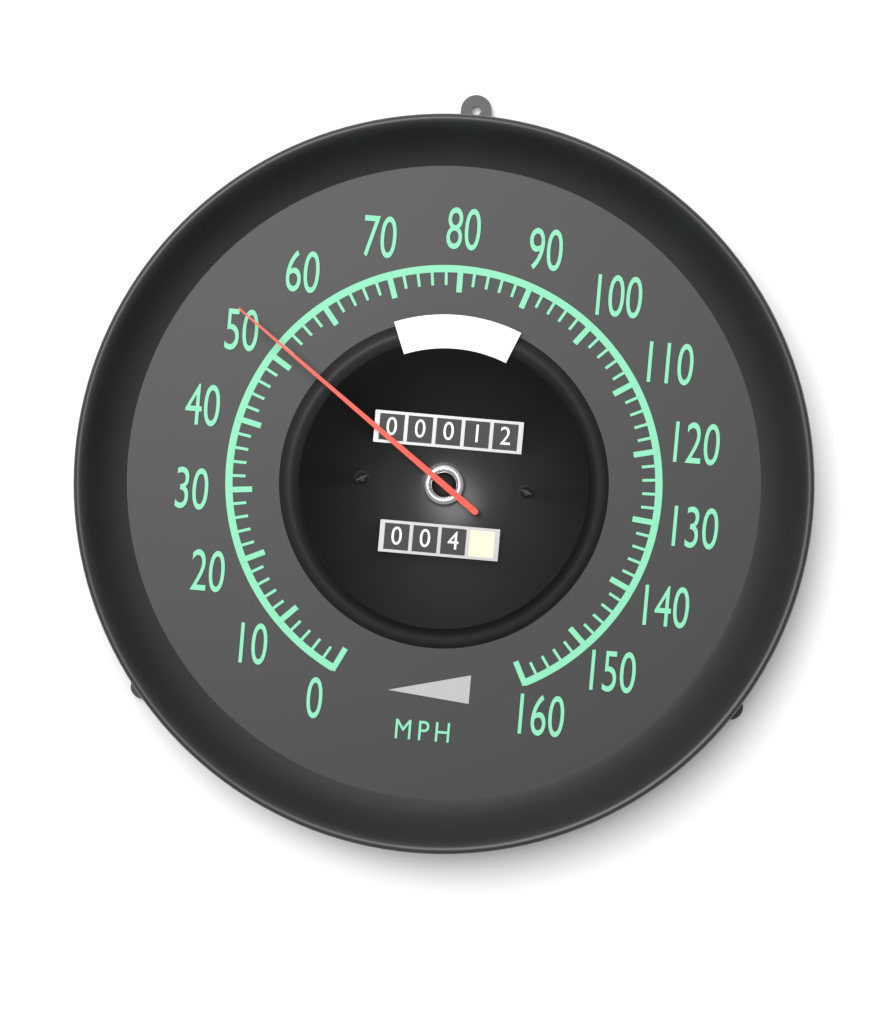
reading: 52 mph
